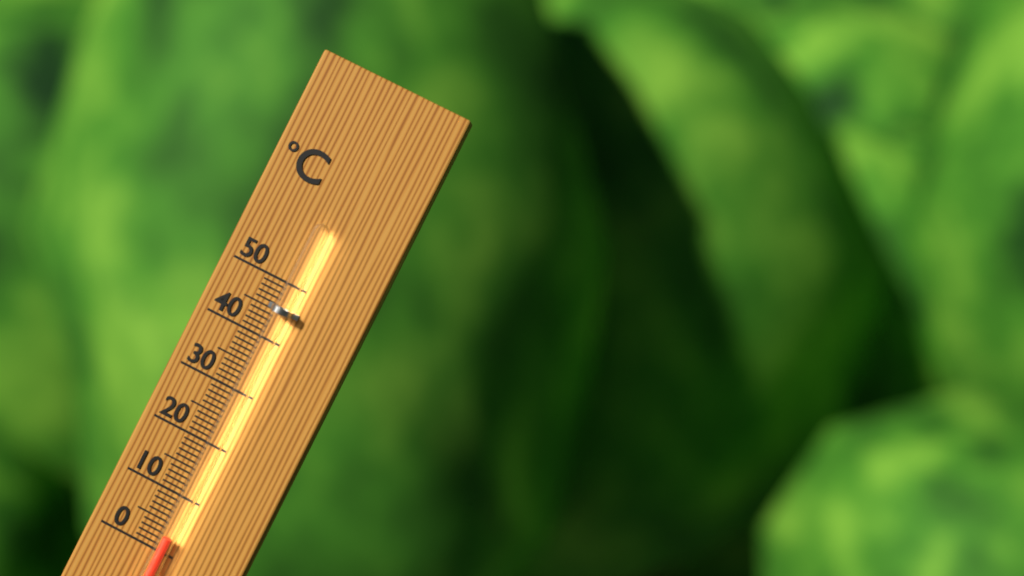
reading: 3 °C
